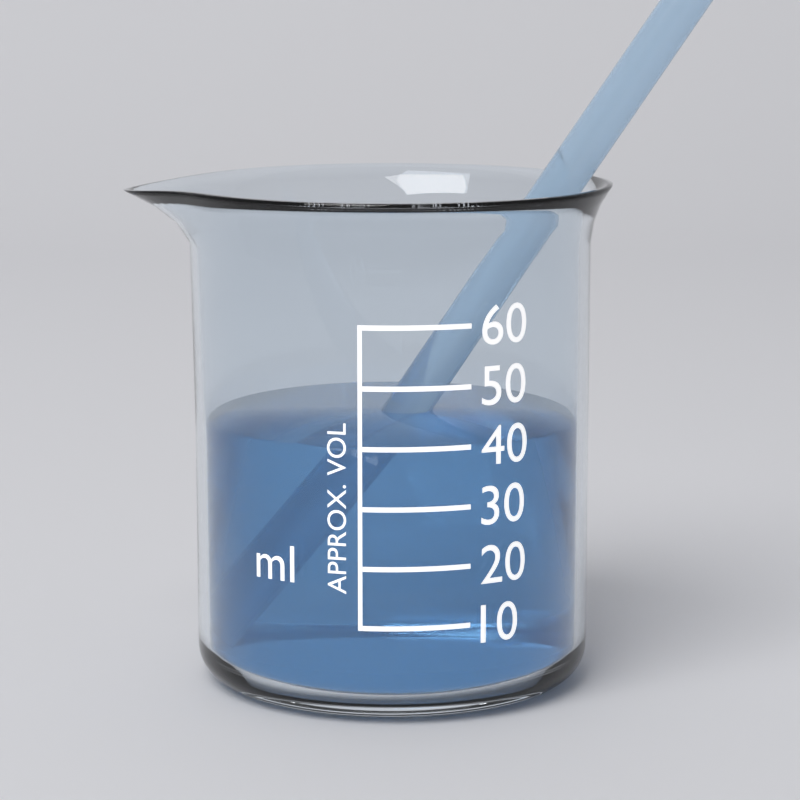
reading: 40 ml
